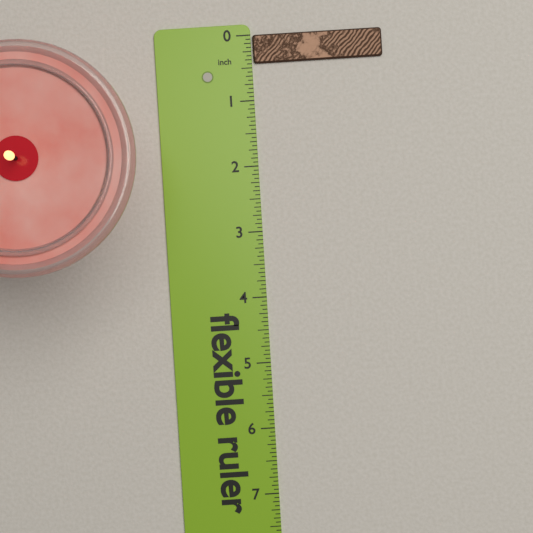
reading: 0.4375 in
